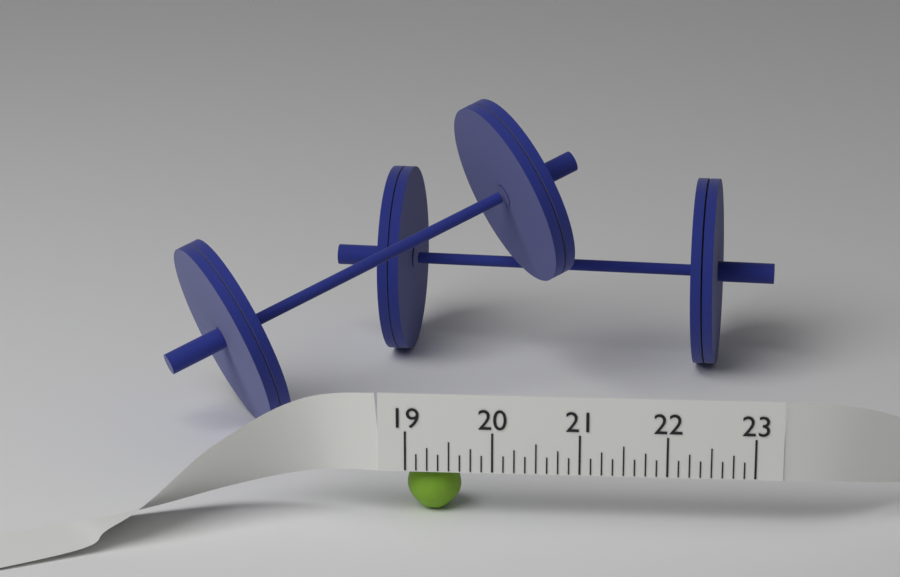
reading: 19.625 (no unit)
